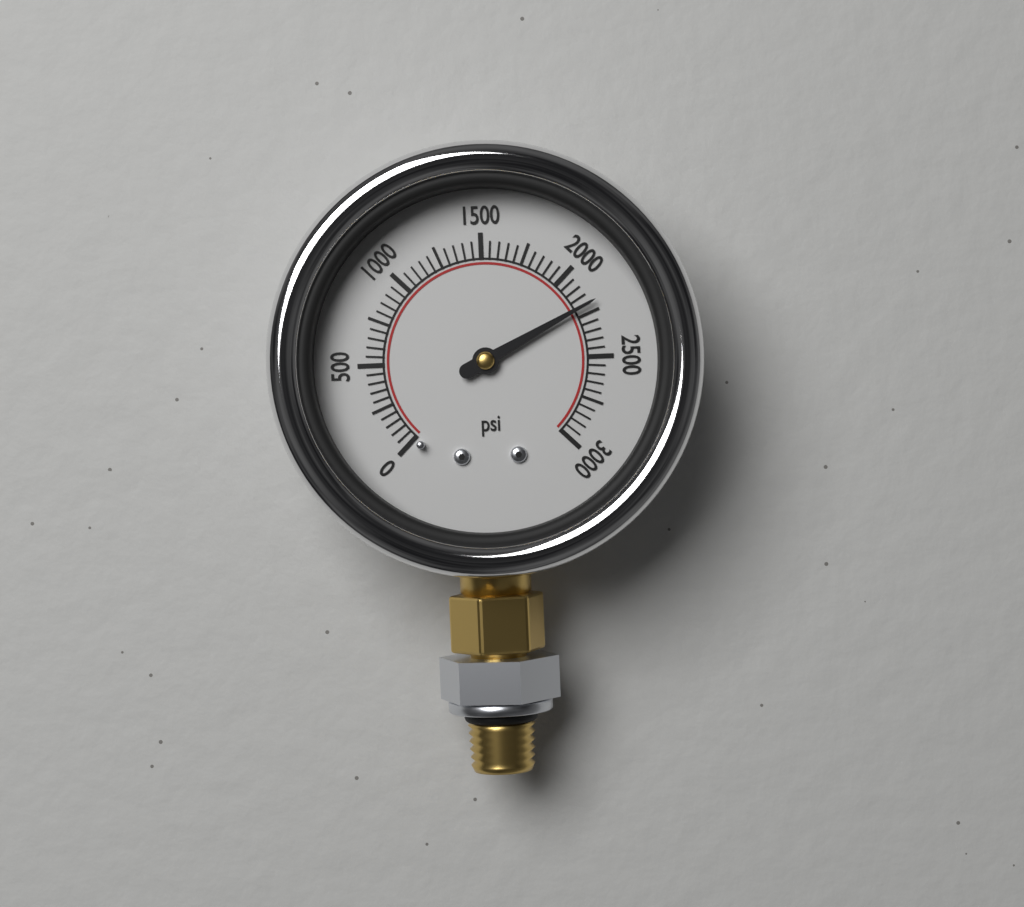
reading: 2200 psi
